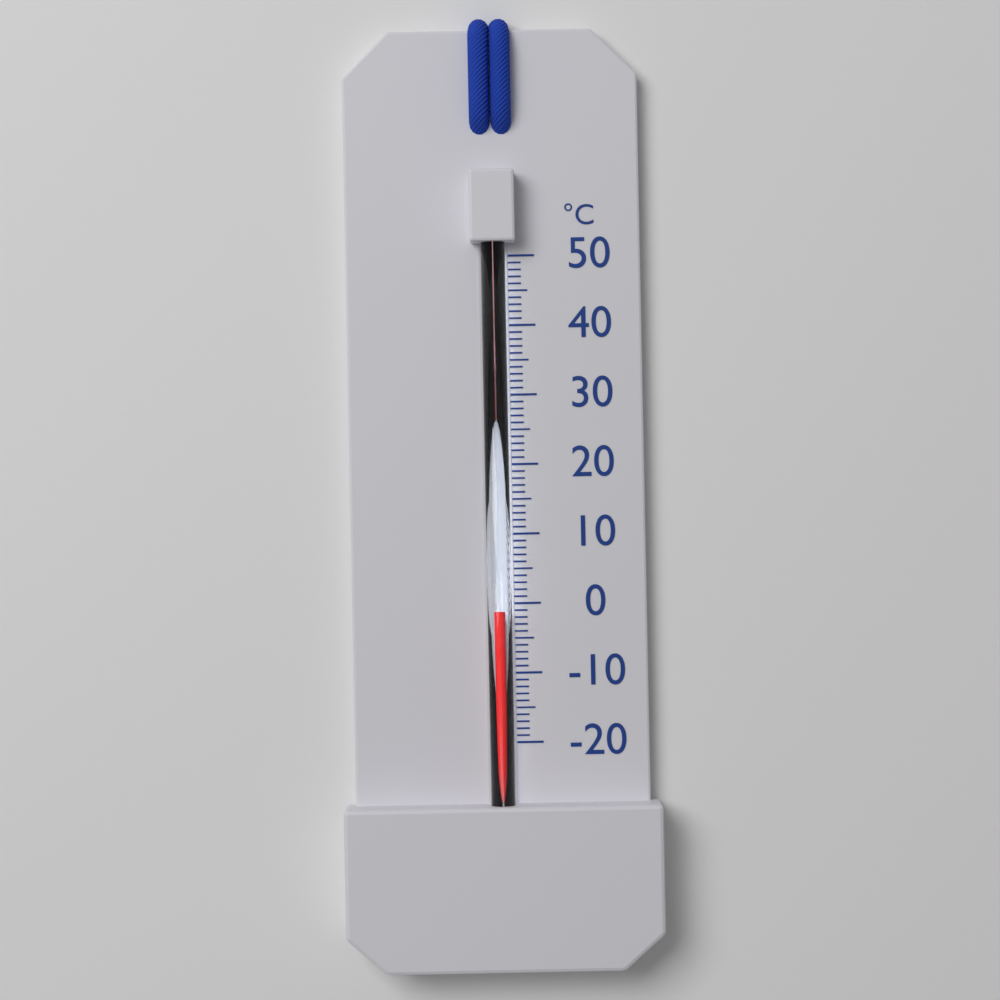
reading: -1 °C
